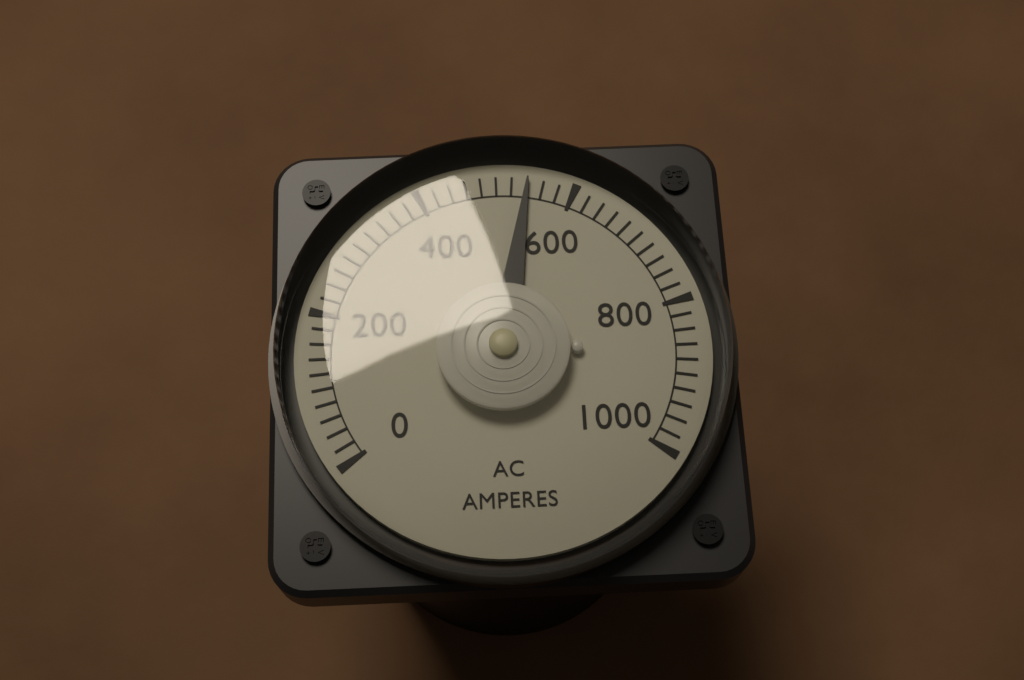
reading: 540 A
